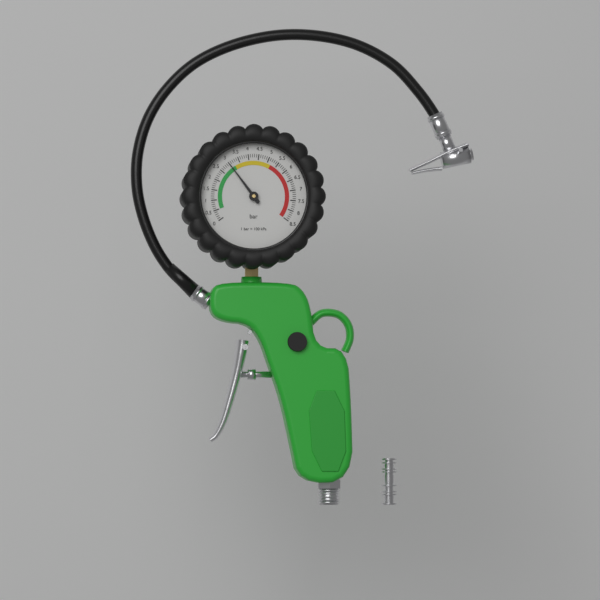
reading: 3.0 bar
